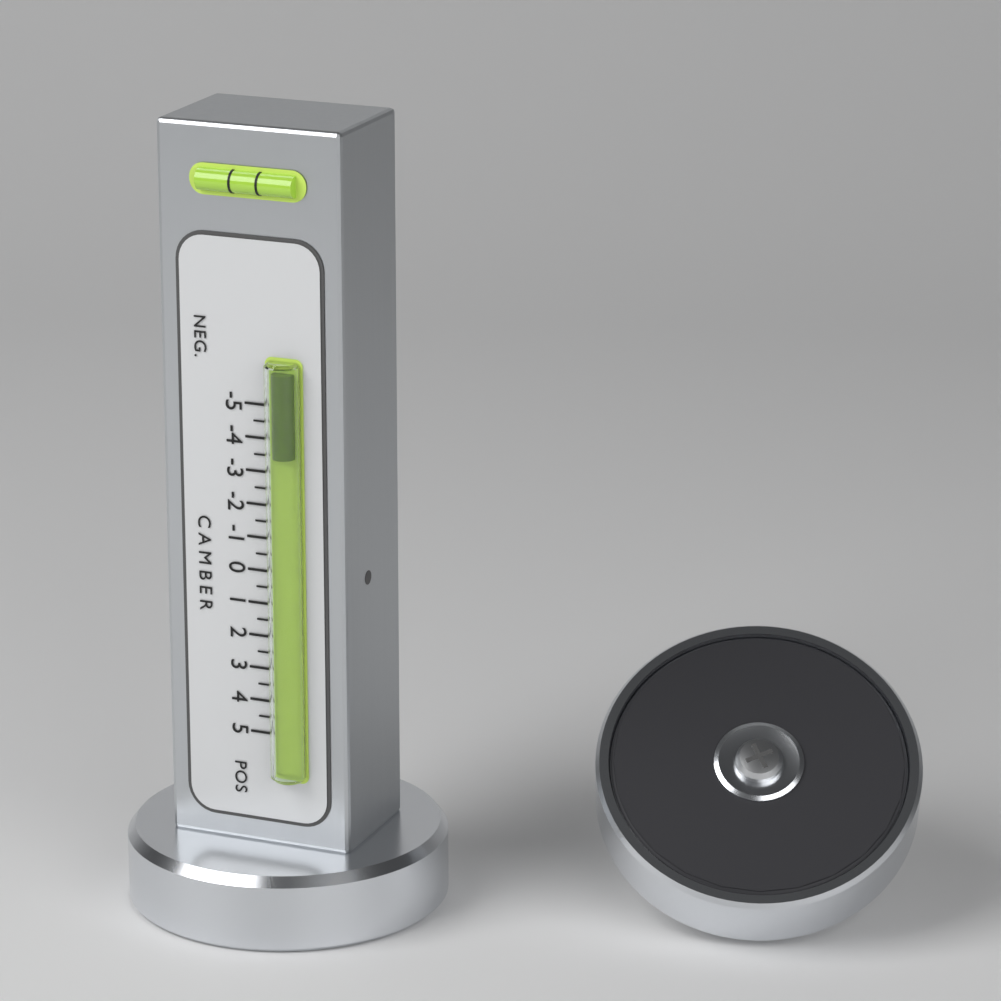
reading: -3.5 (no unit)
